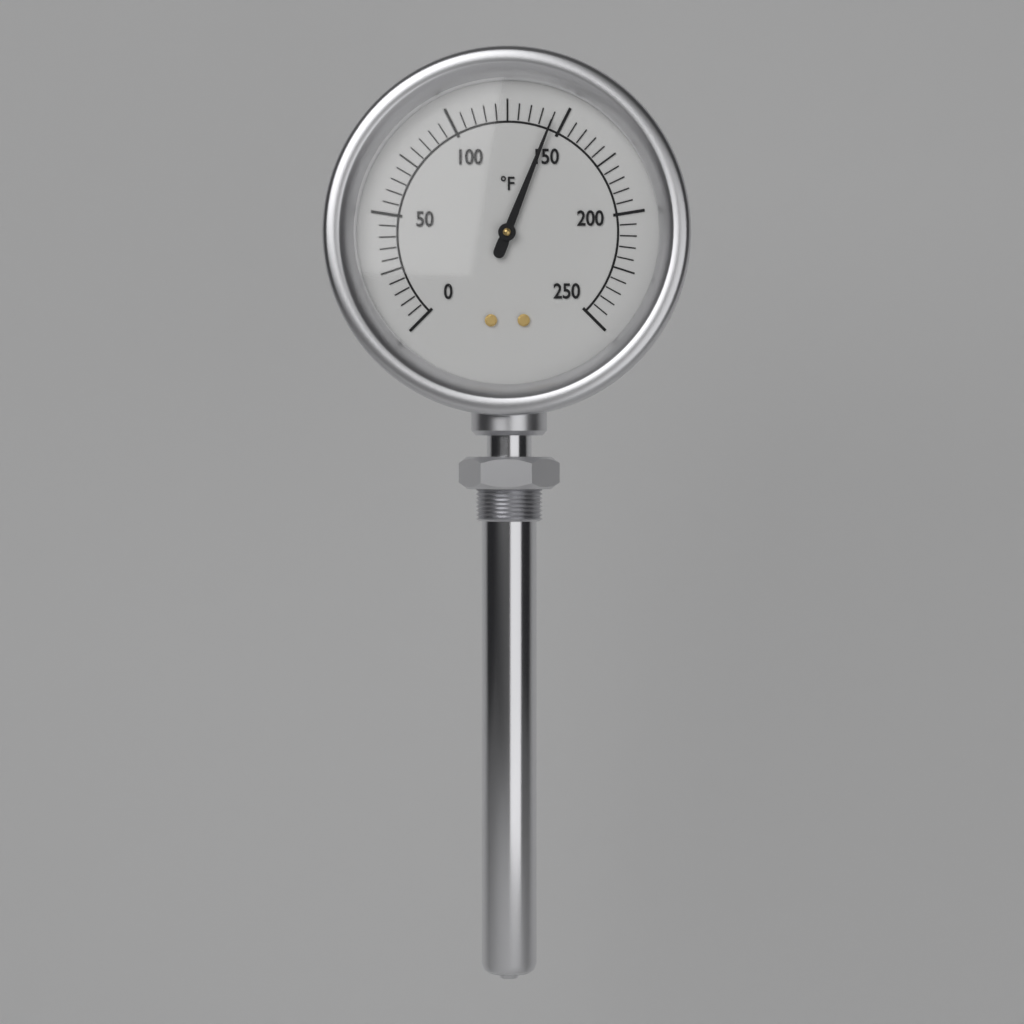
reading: 145 °F
